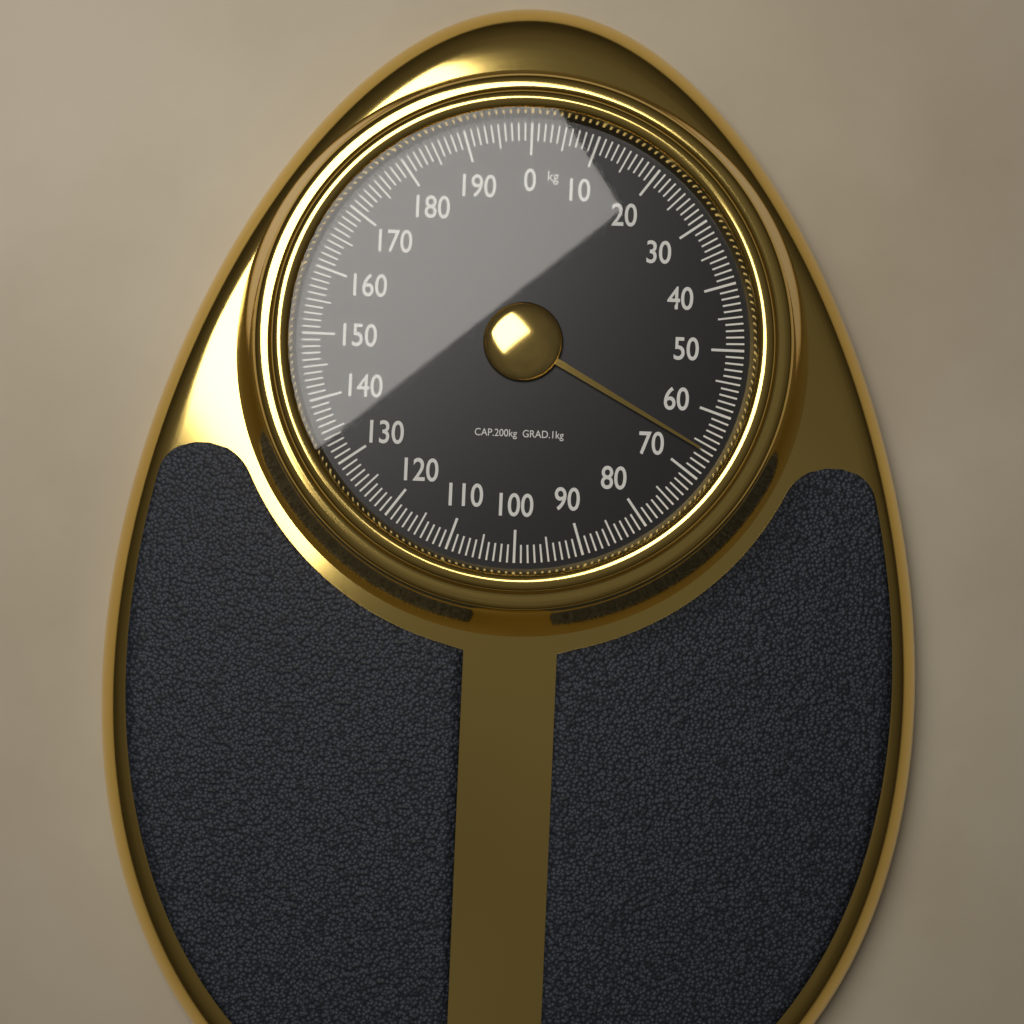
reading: 66 kg
